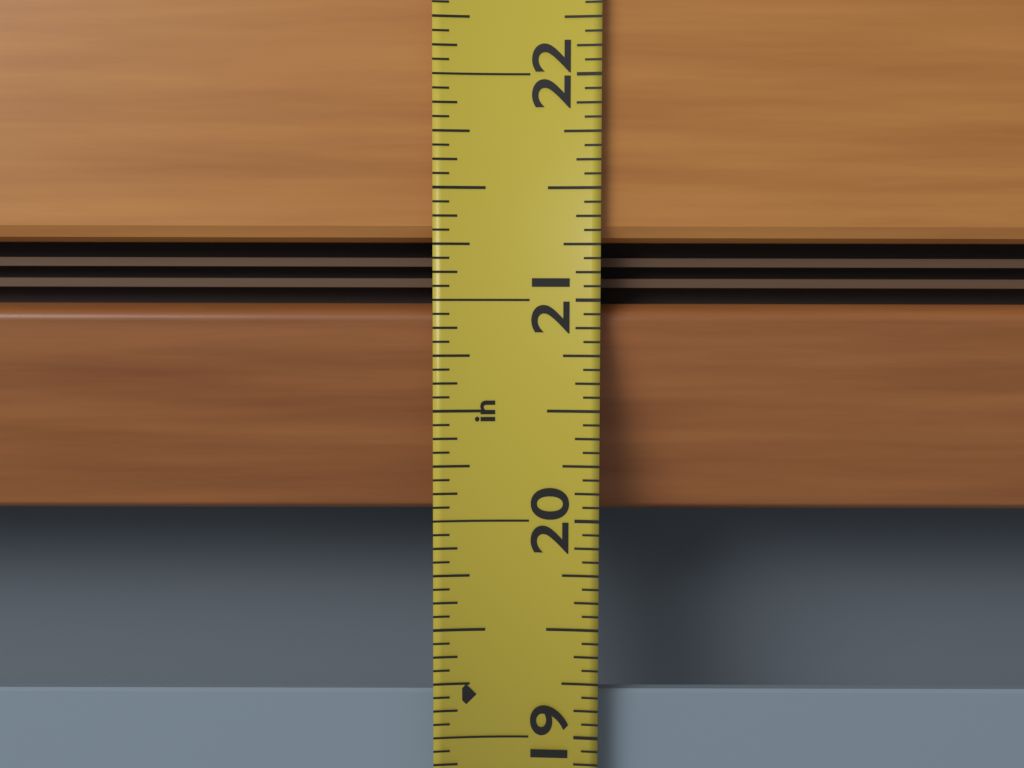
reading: 19.1875 in
